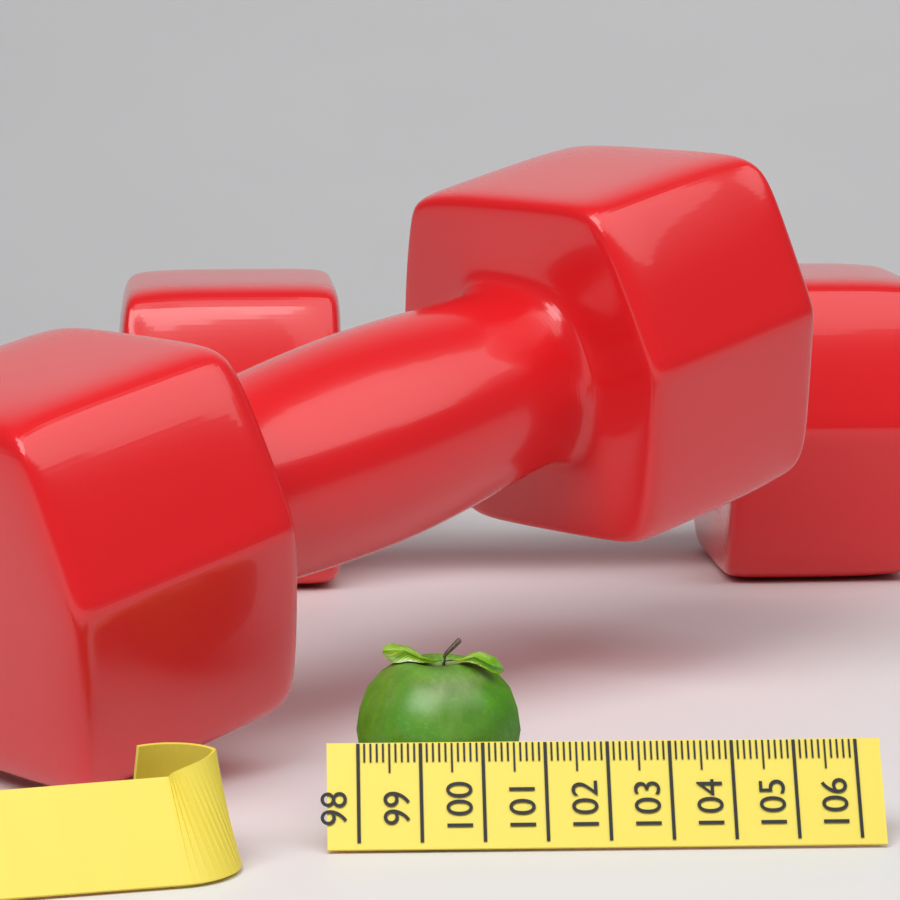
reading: 100.7 (no unit)
